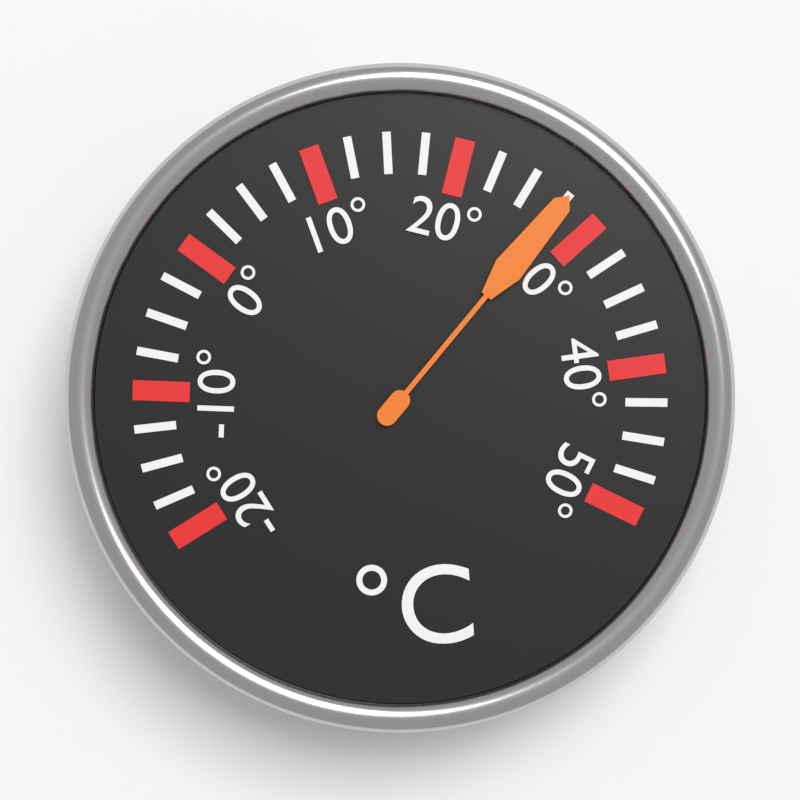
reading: 27.5 °C
